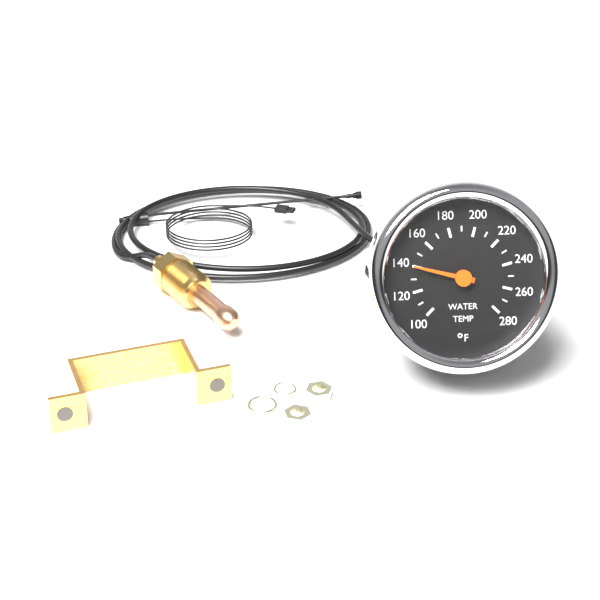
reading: 140 °F
